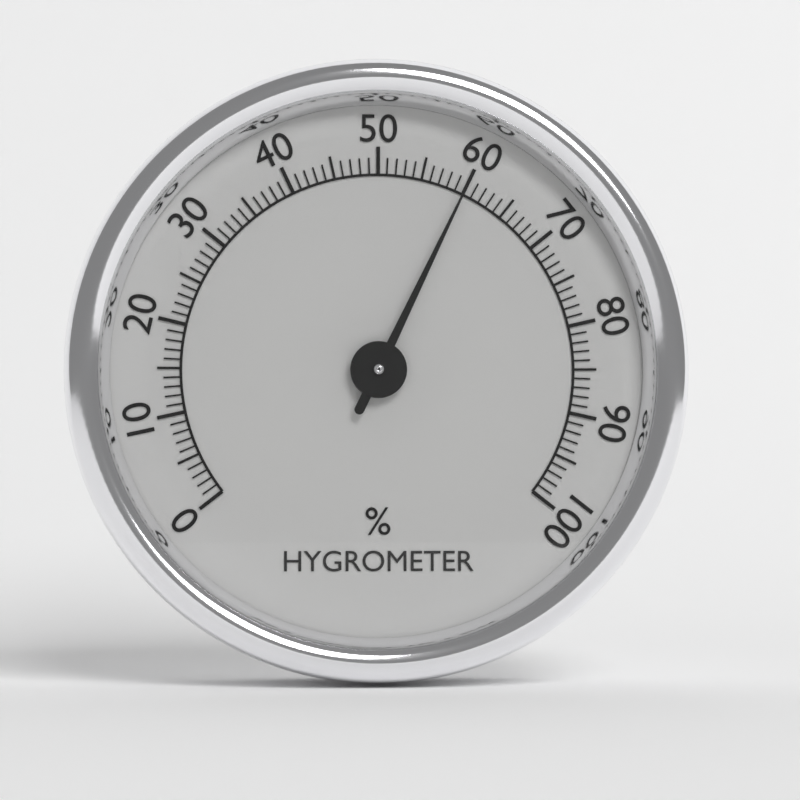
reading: 60 %
